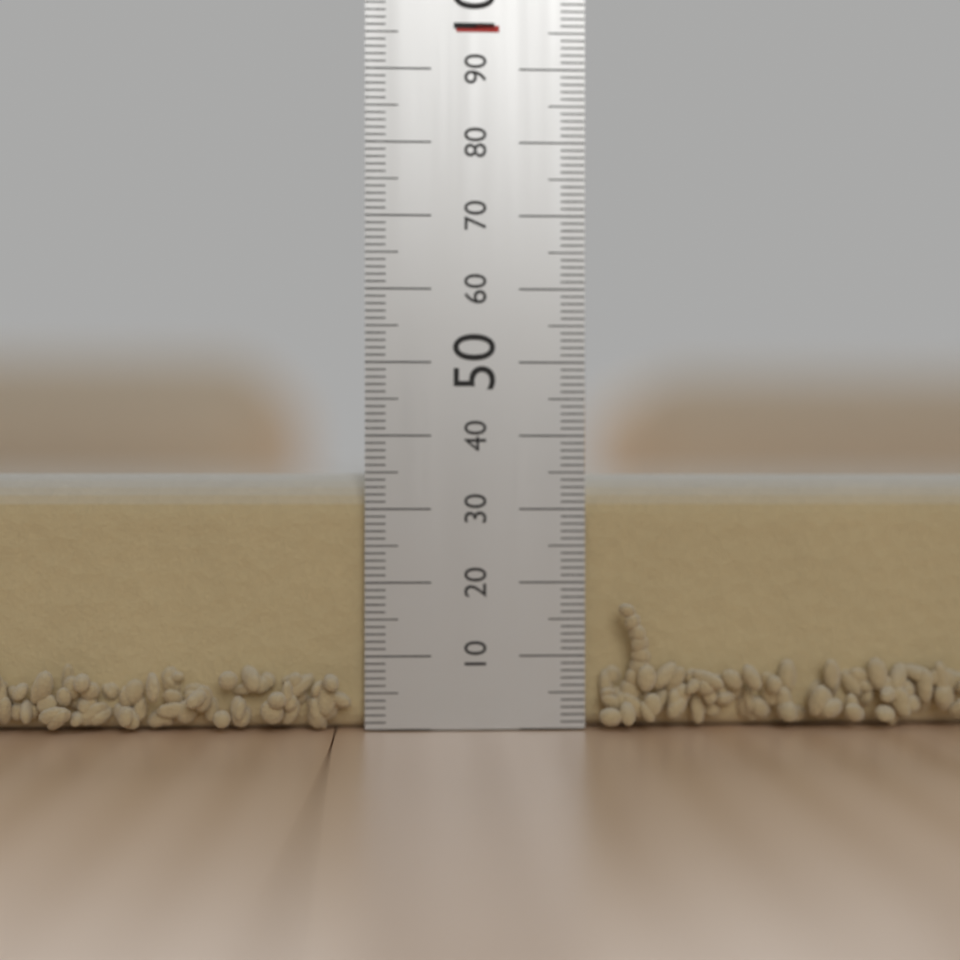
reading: 35 mm
